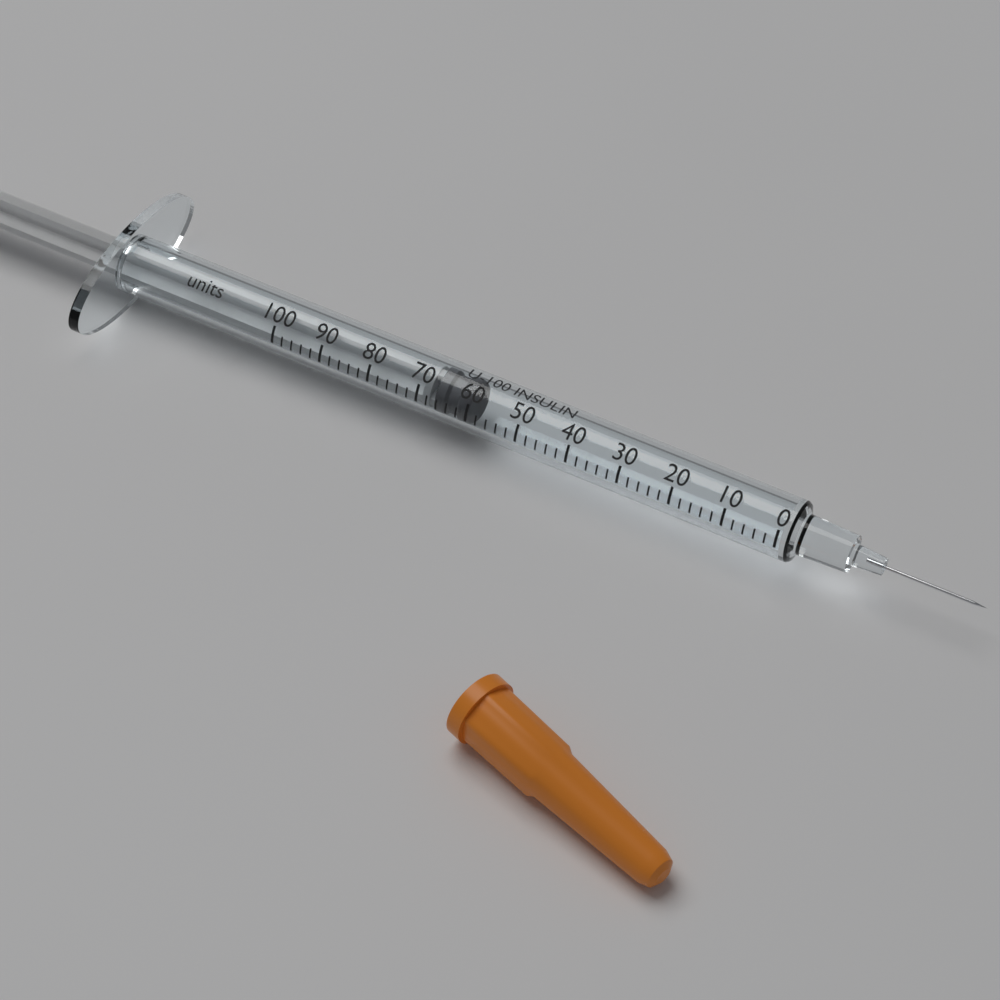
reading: 60 units
